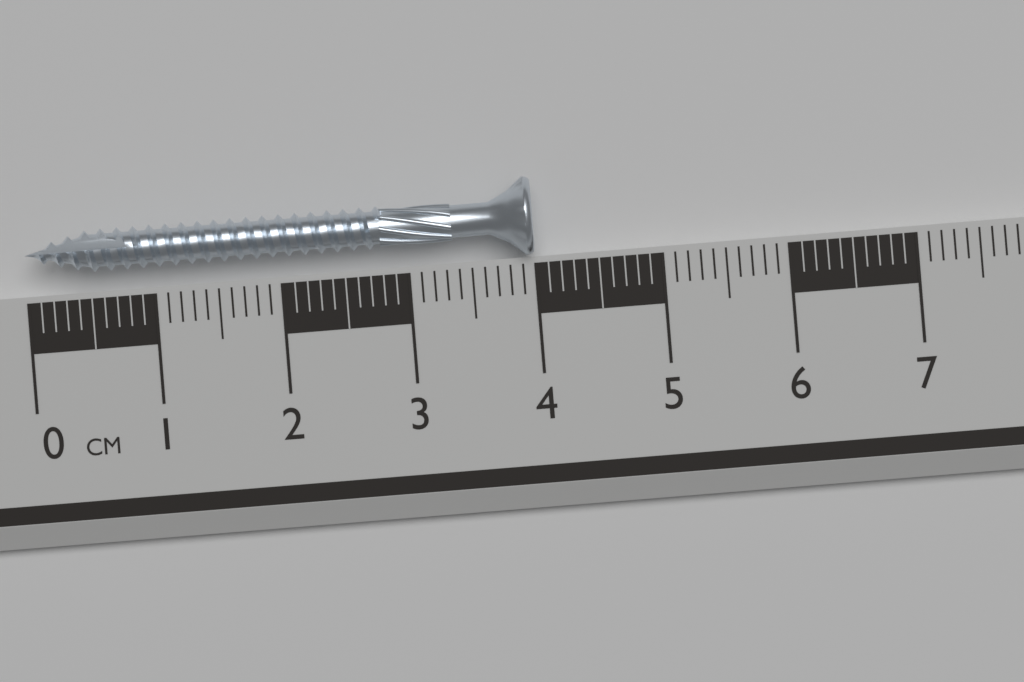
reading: 4.0 cm
